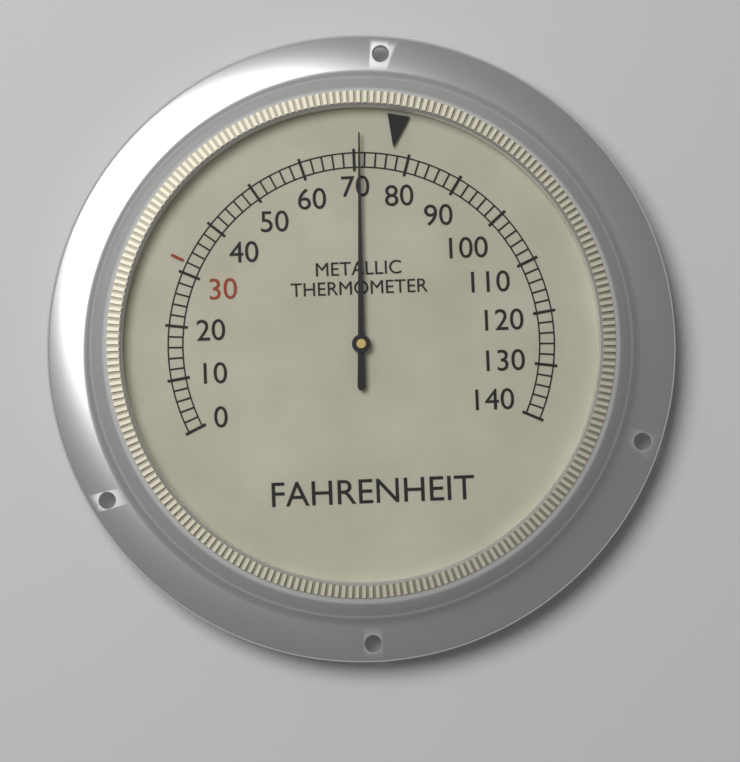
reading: 71 °F
